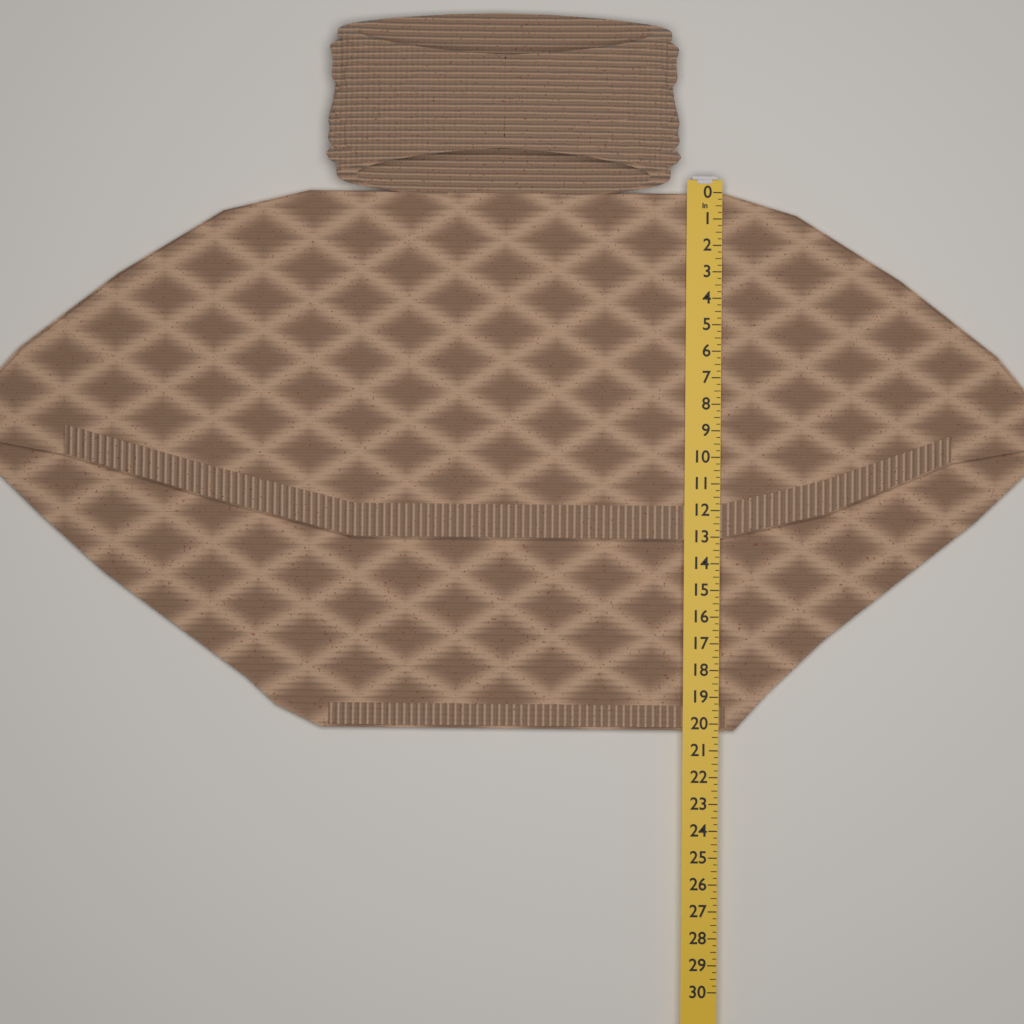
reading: 20.25 in
